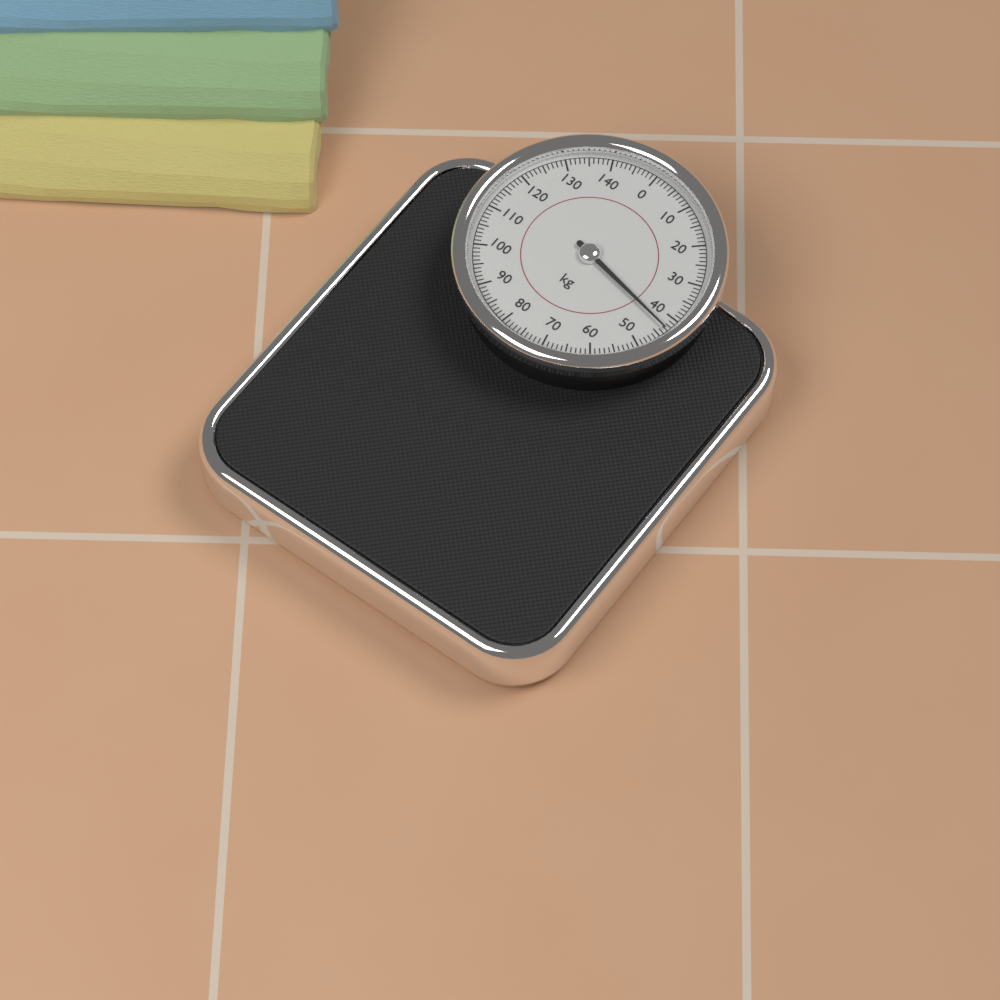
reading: 43 kg
